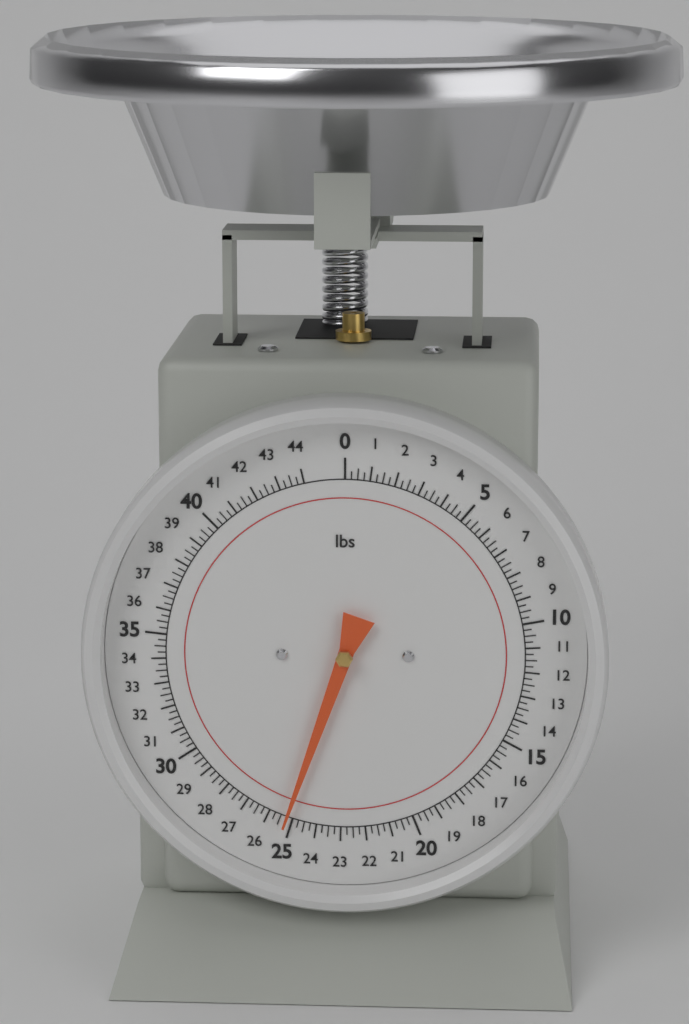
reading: 25.25 lbs
